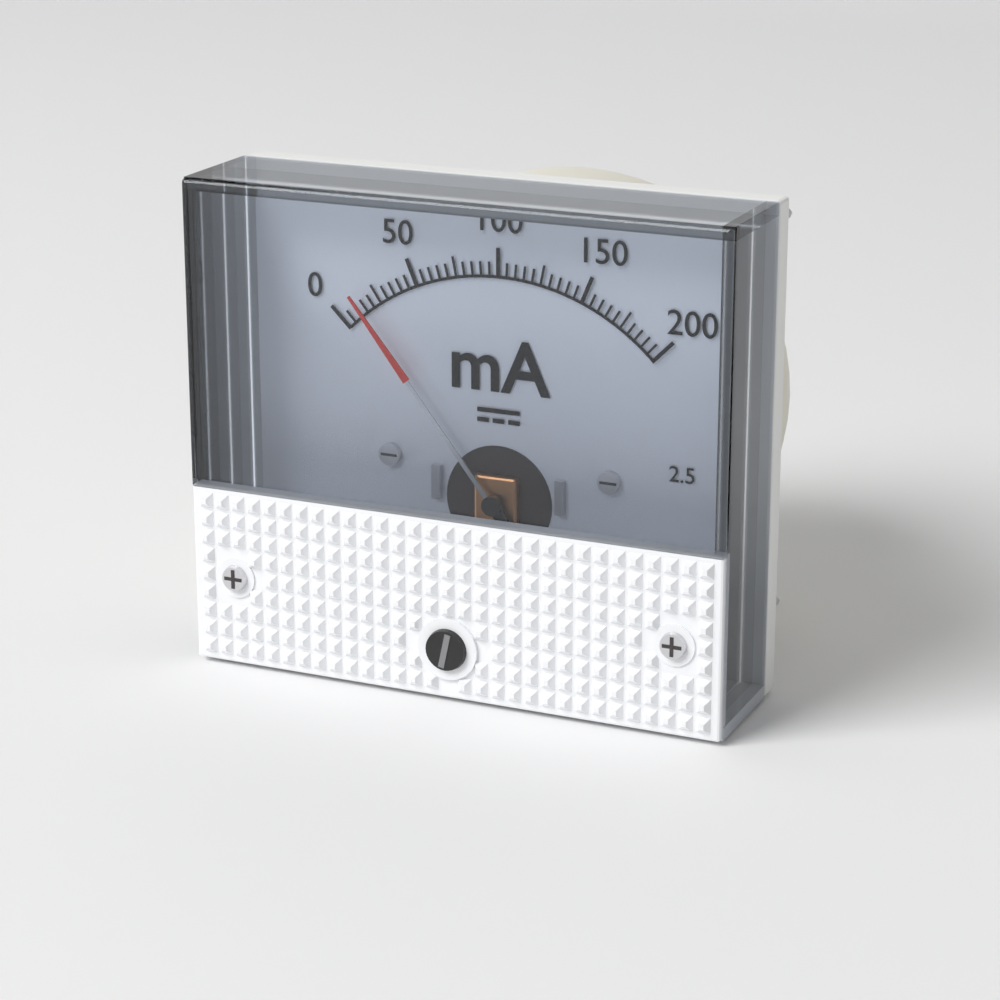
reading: 15 mA
